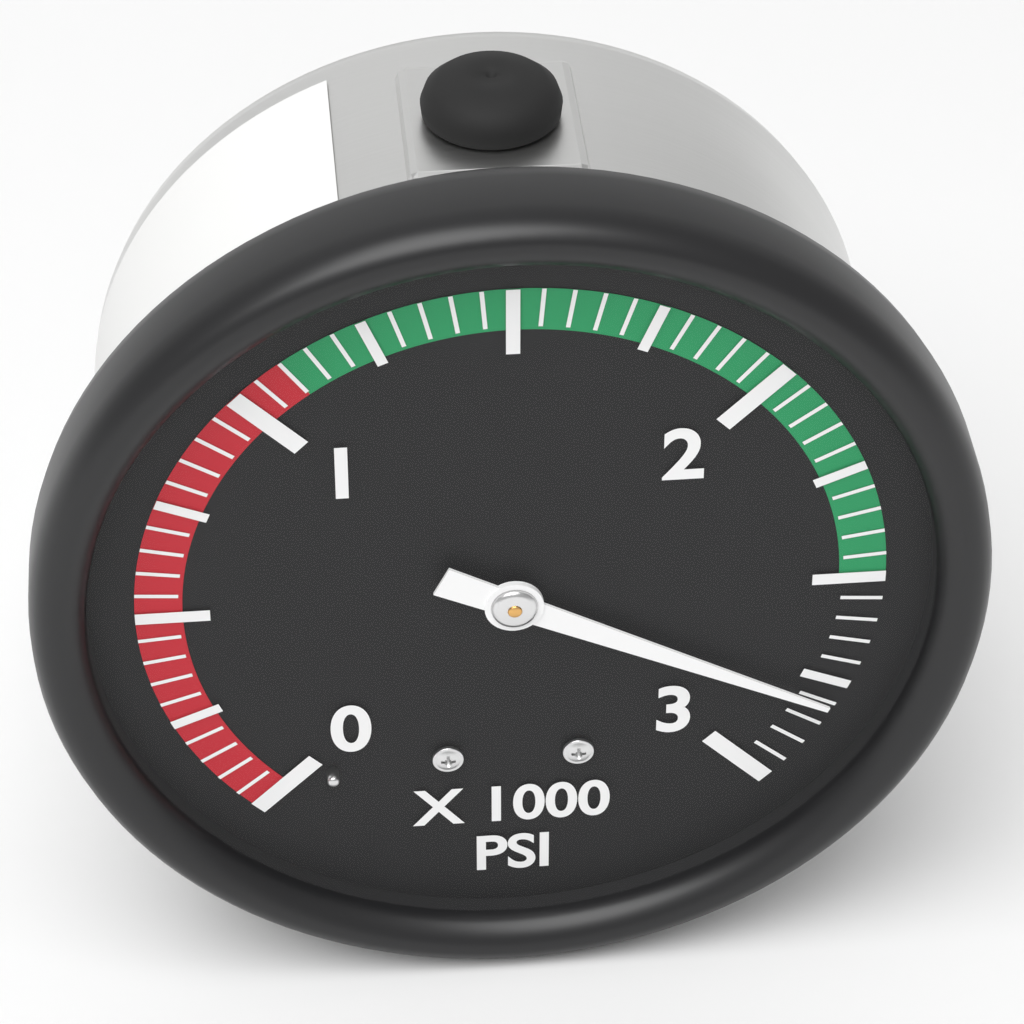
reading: 2800 psi
